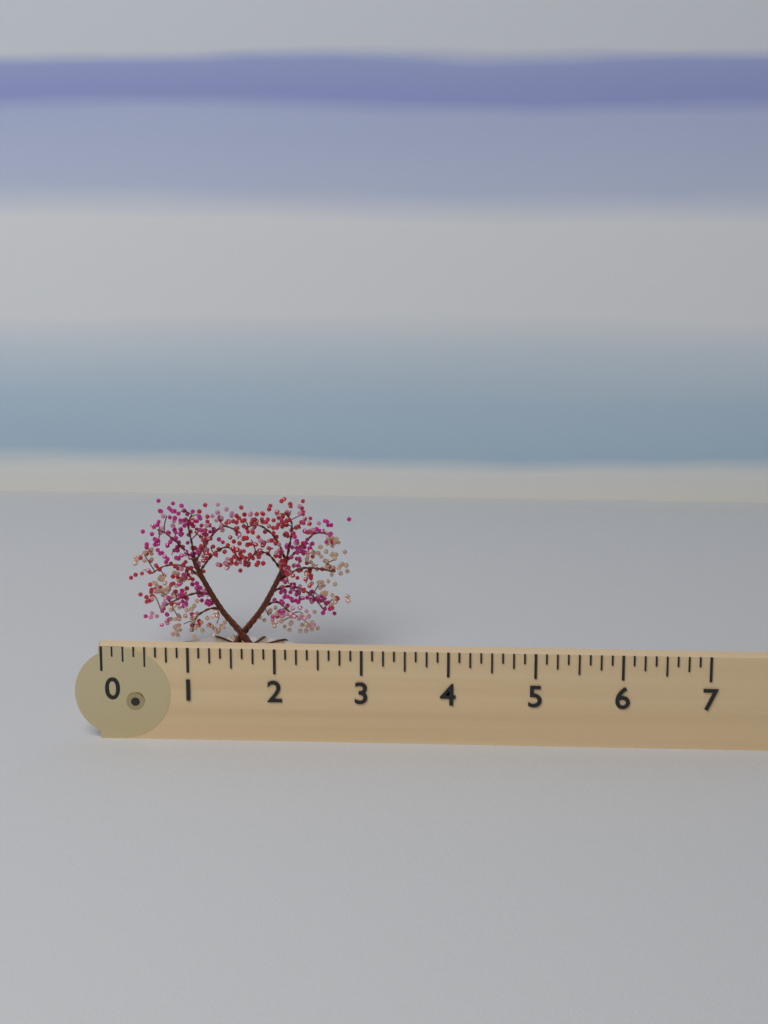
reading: 2.750 (no unit)
